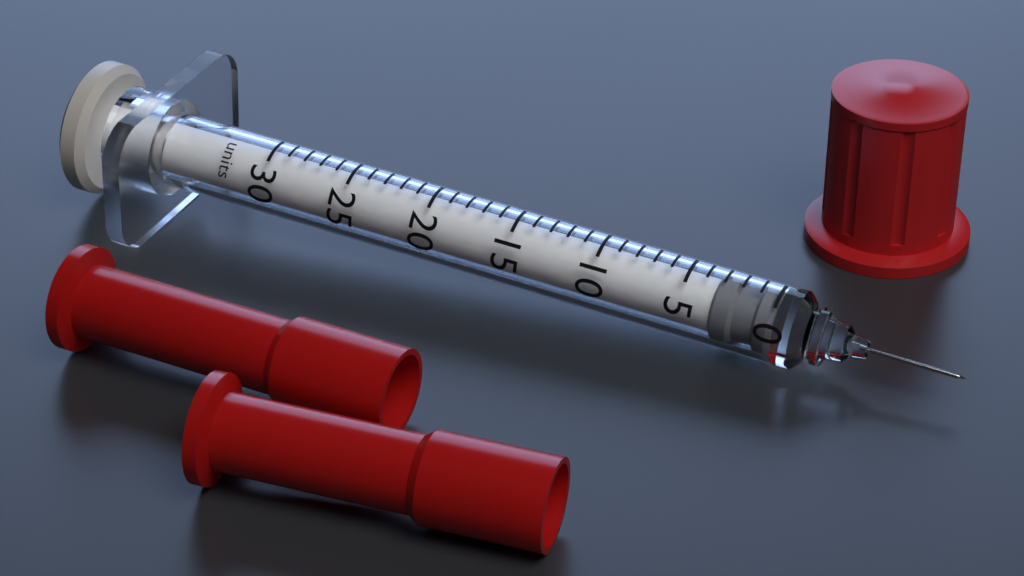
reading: 0 units
